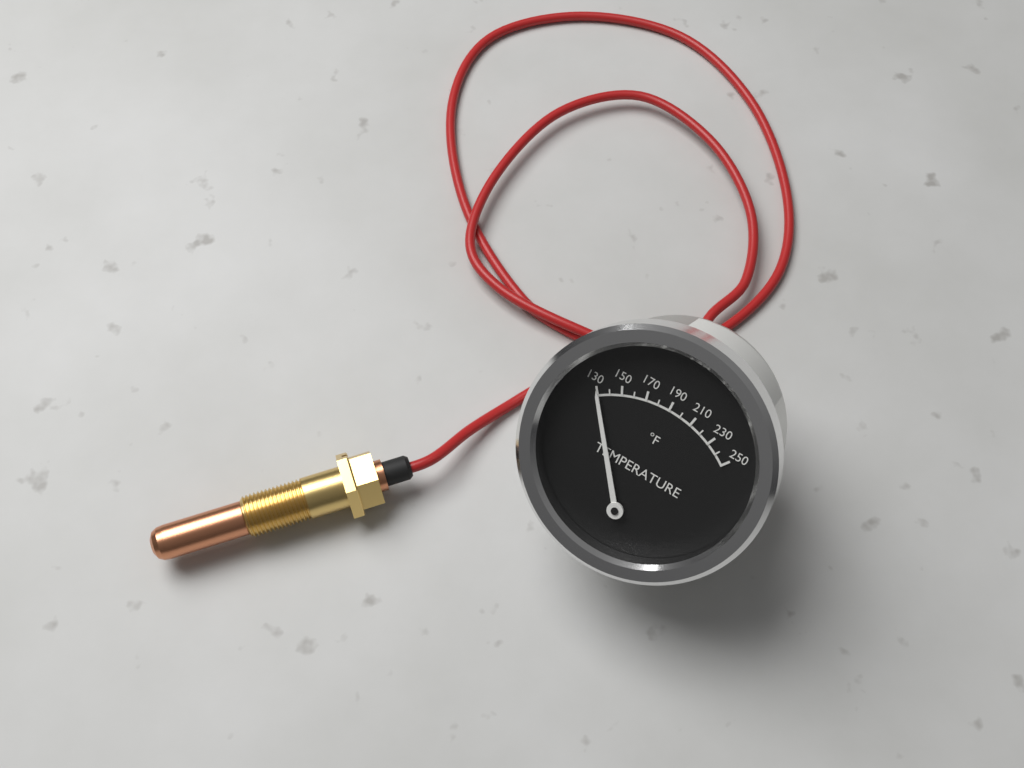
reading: 130 °F
